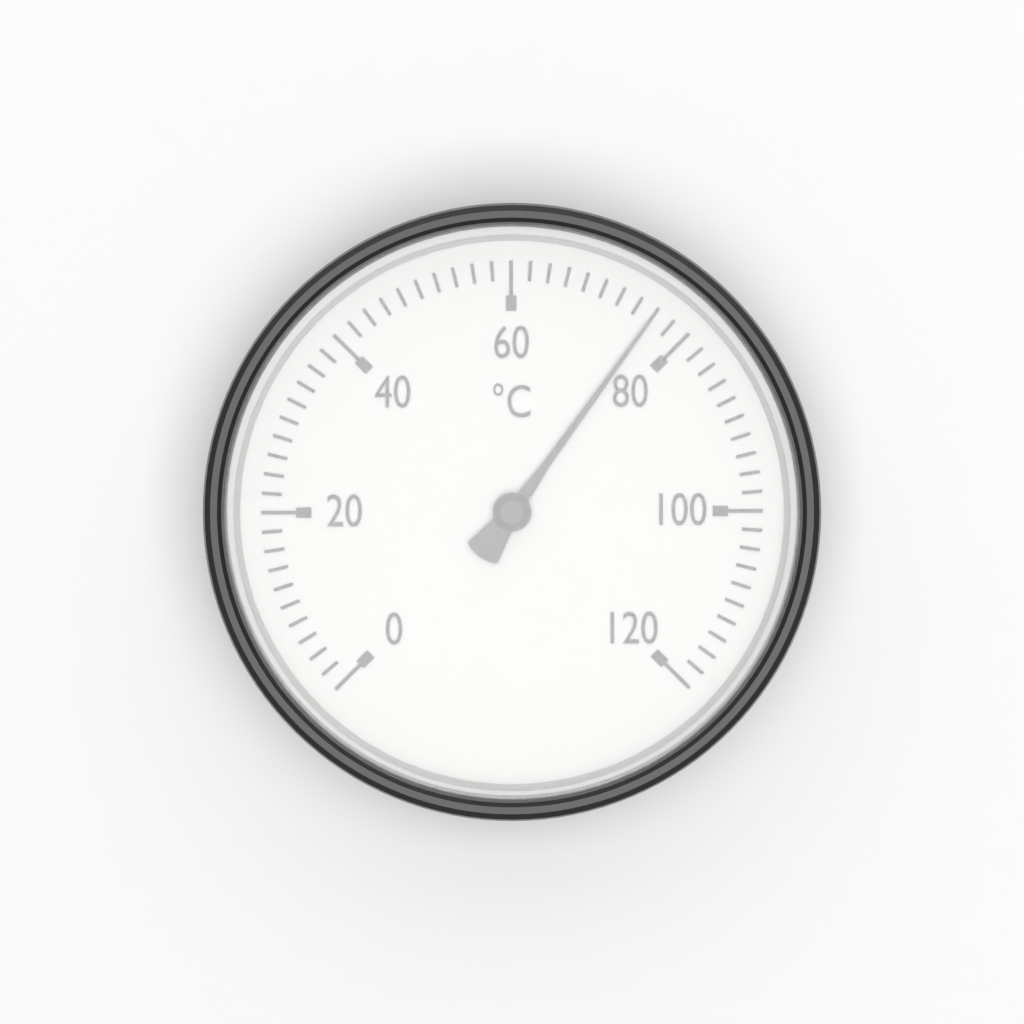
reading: 76 °C
